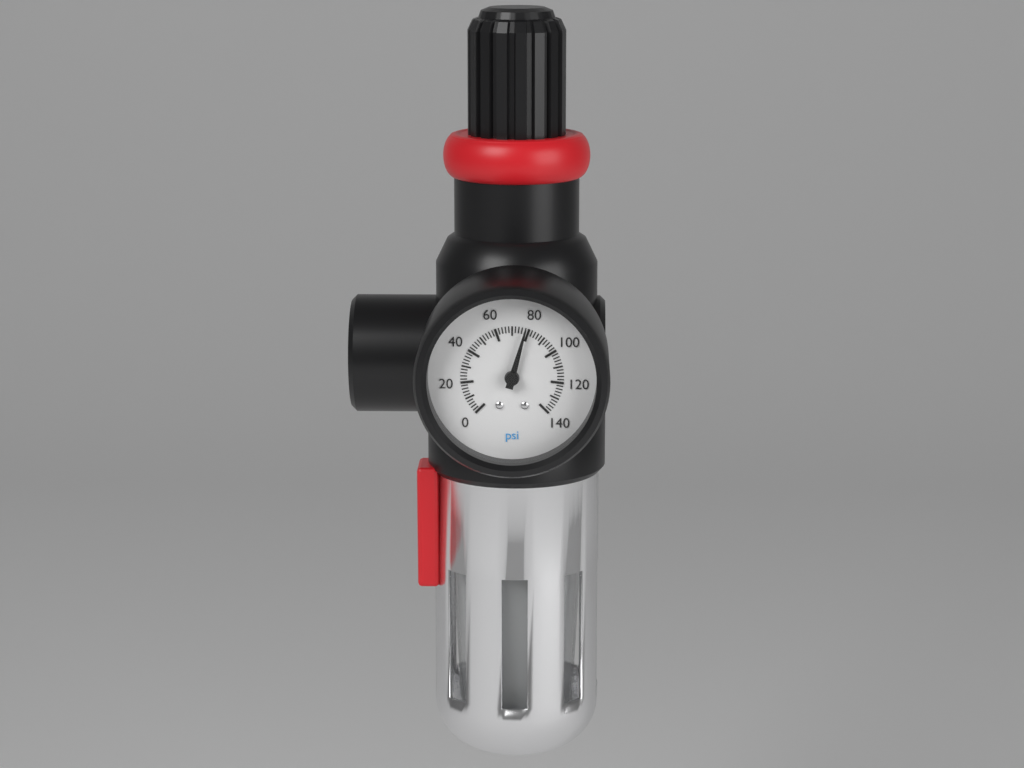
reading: 78 psi
